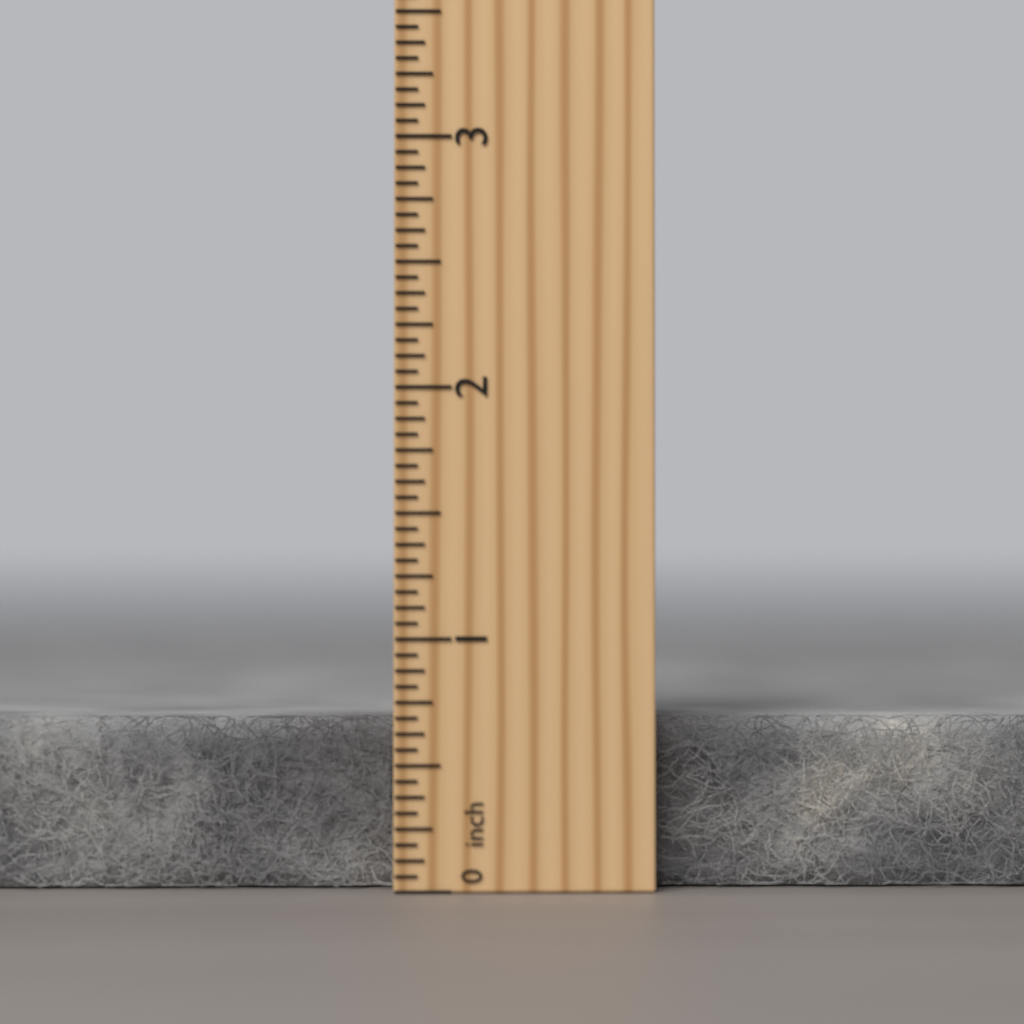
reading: 0.6875 inch
